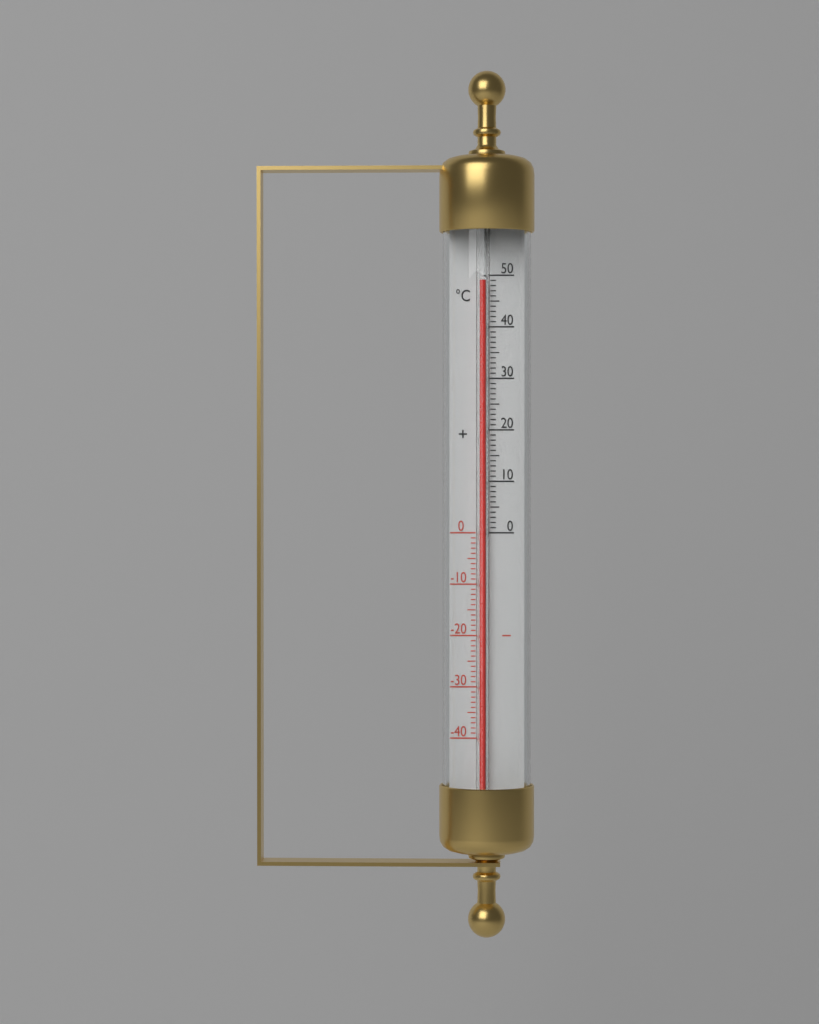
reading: 49 °C
